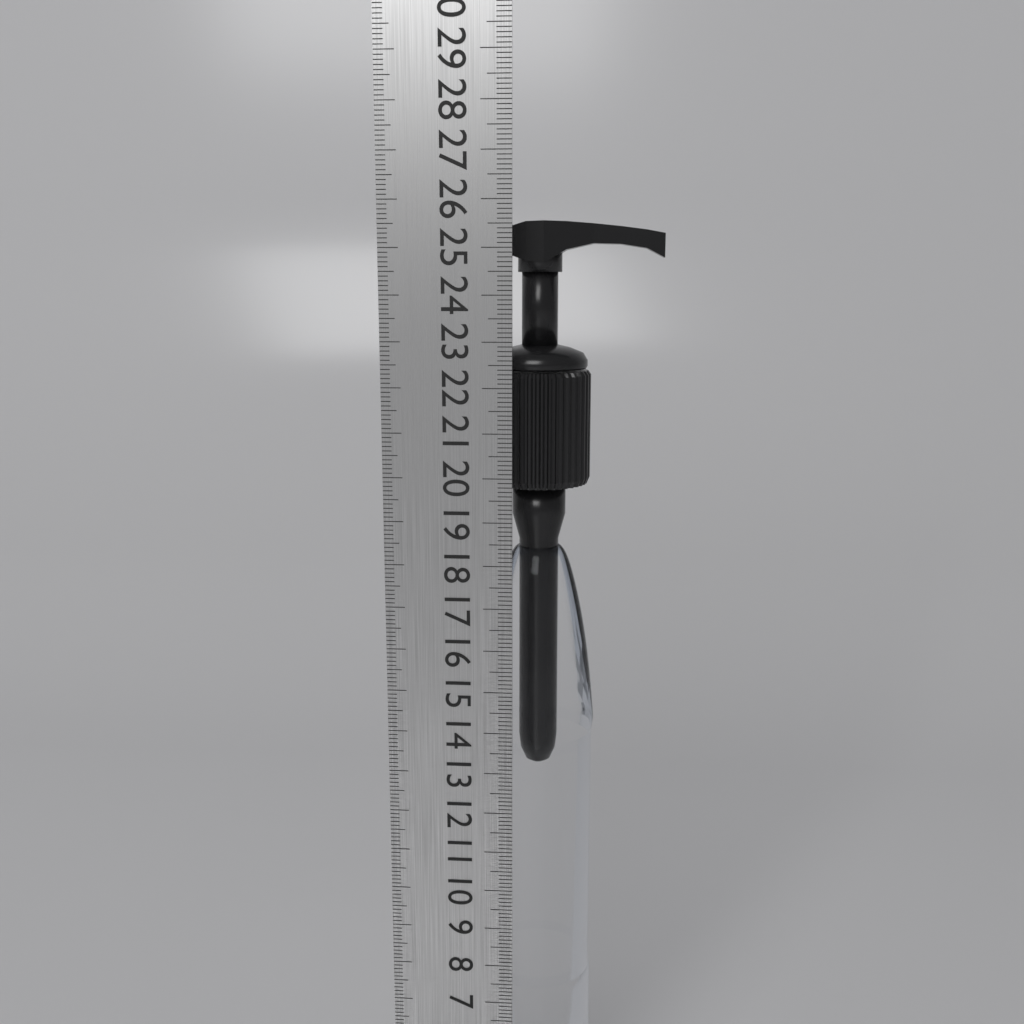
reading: 25.6 cm
